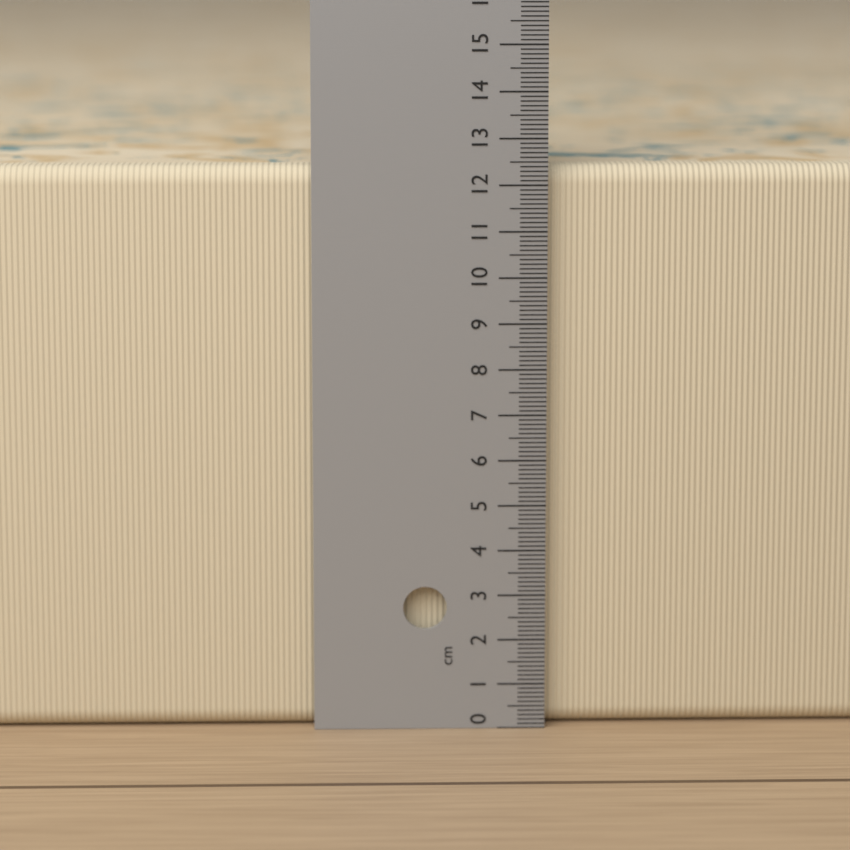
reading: 12.4 cm
